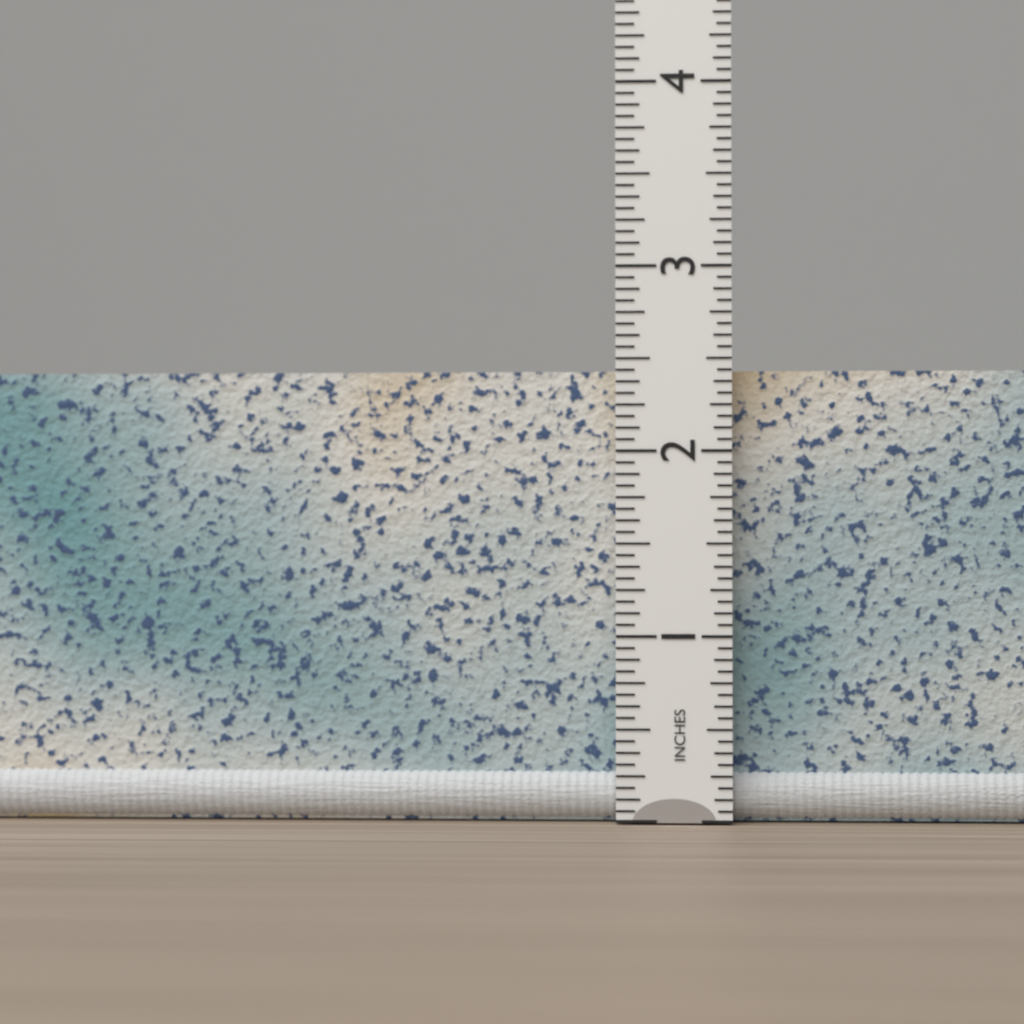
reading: 2.4375 in
